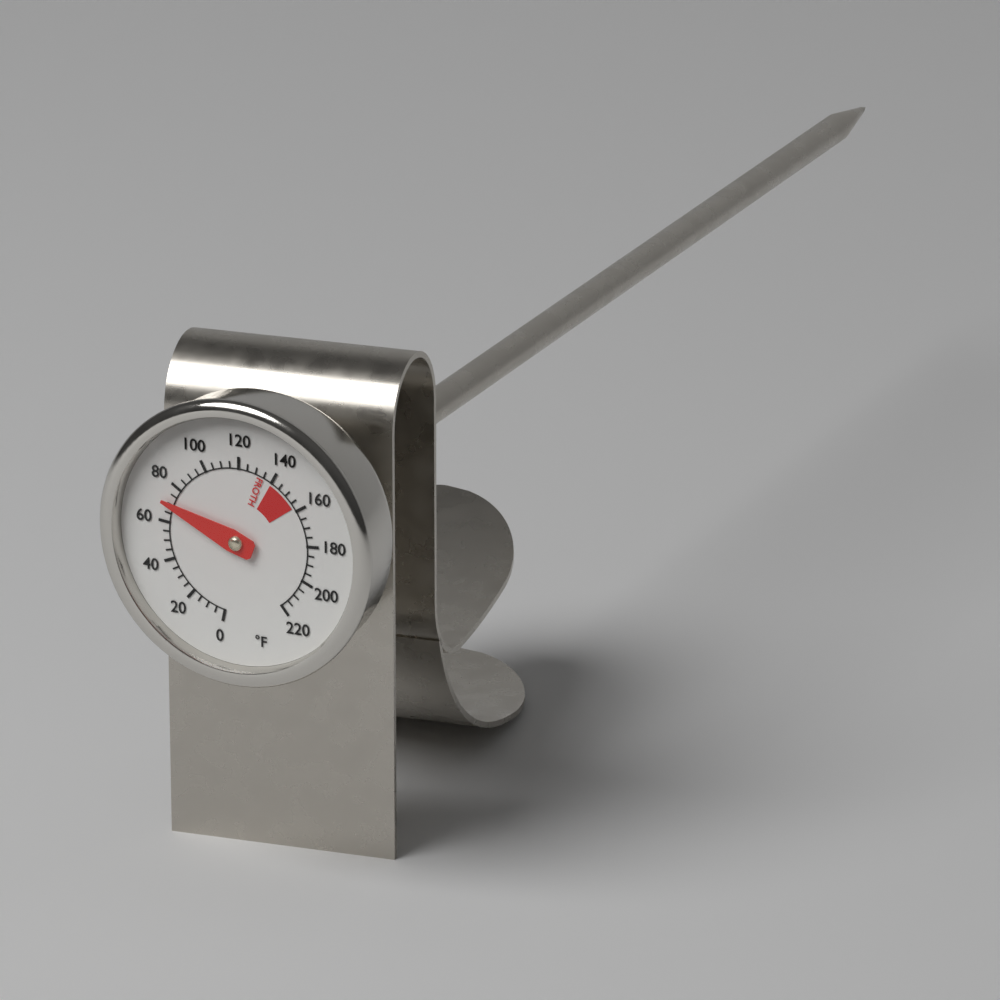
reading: 70 °F
